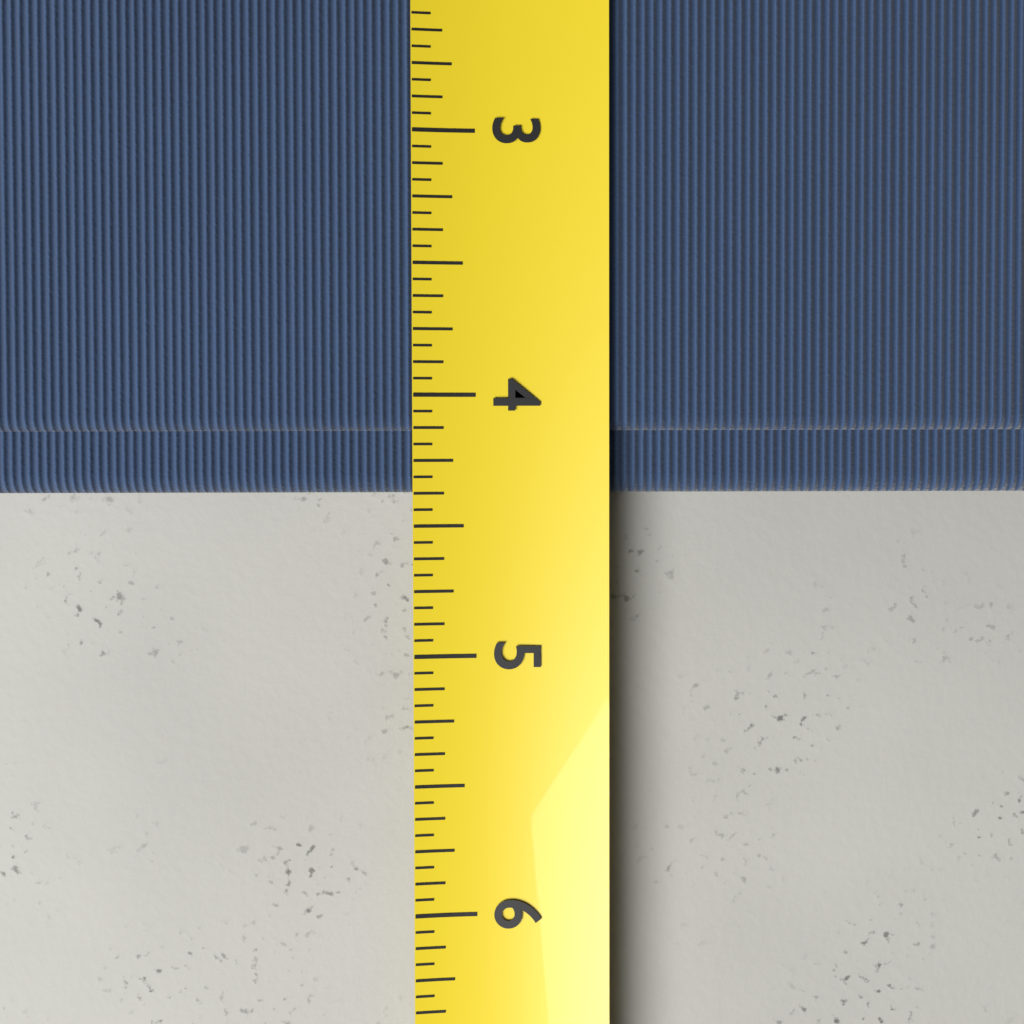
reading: 4.3750 (no unit)
